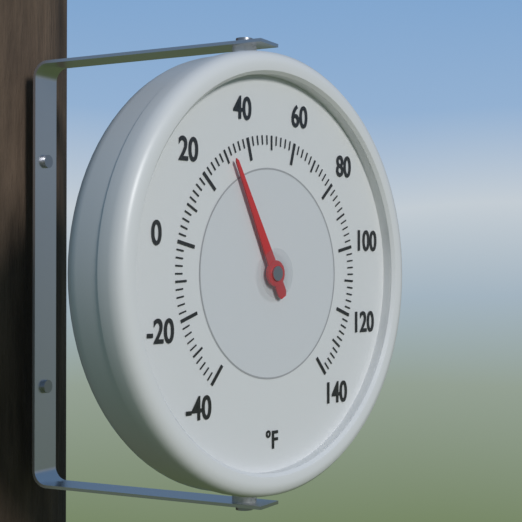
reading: 32 °F
